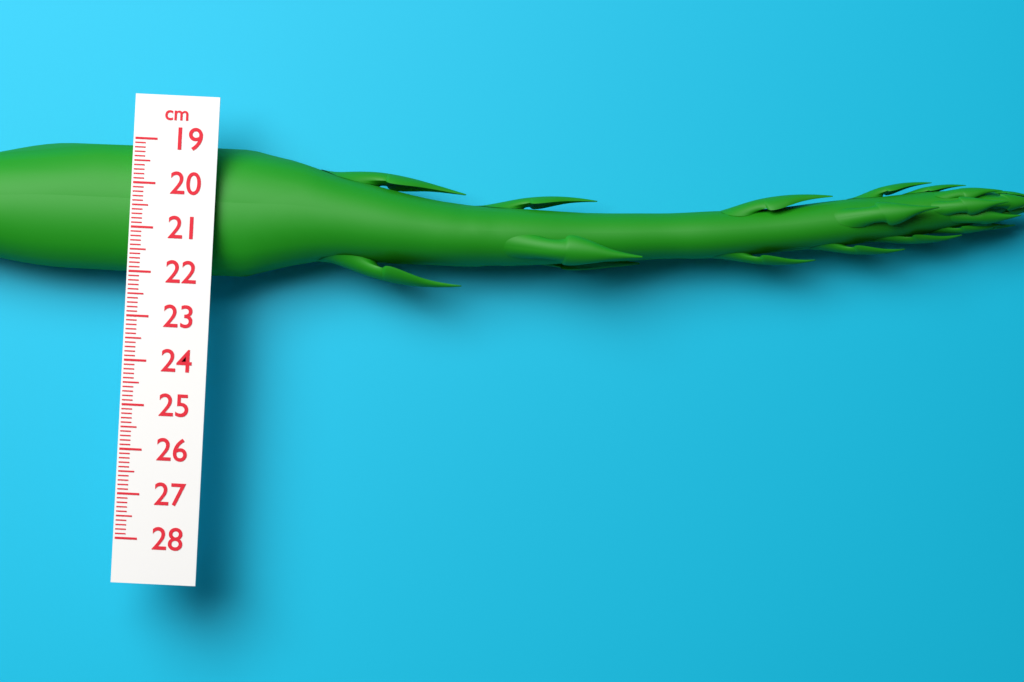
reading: 22.0 cm
